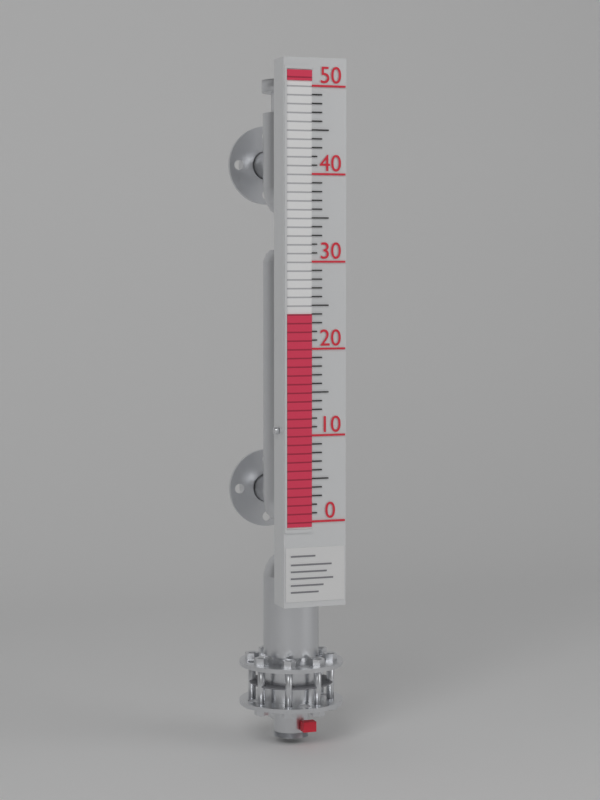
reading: 24 (no unit)
